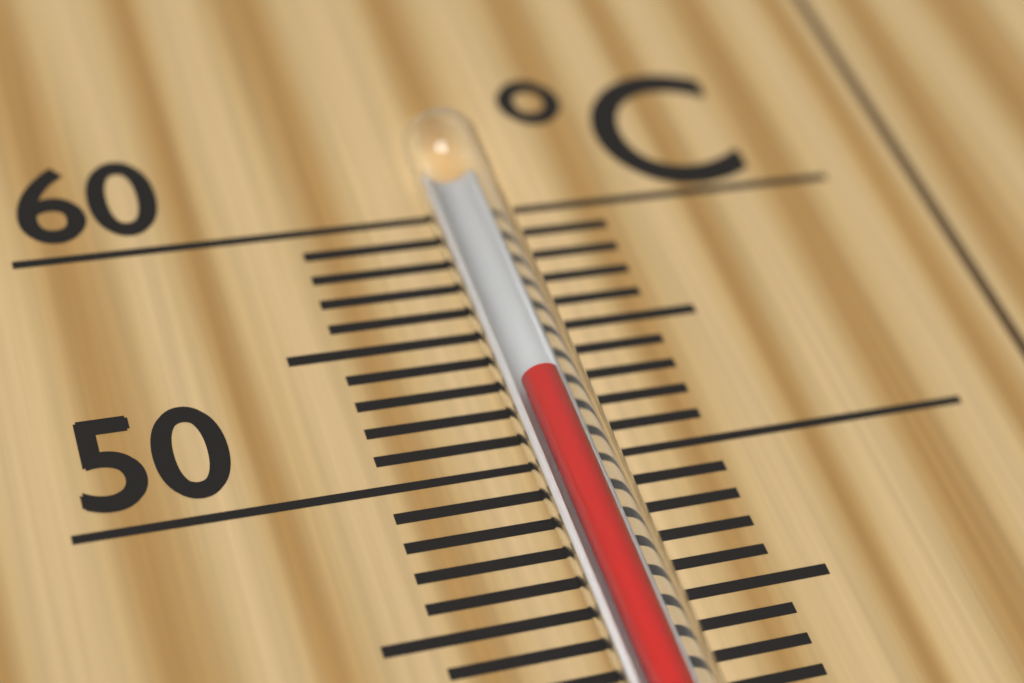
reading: 52 °C
